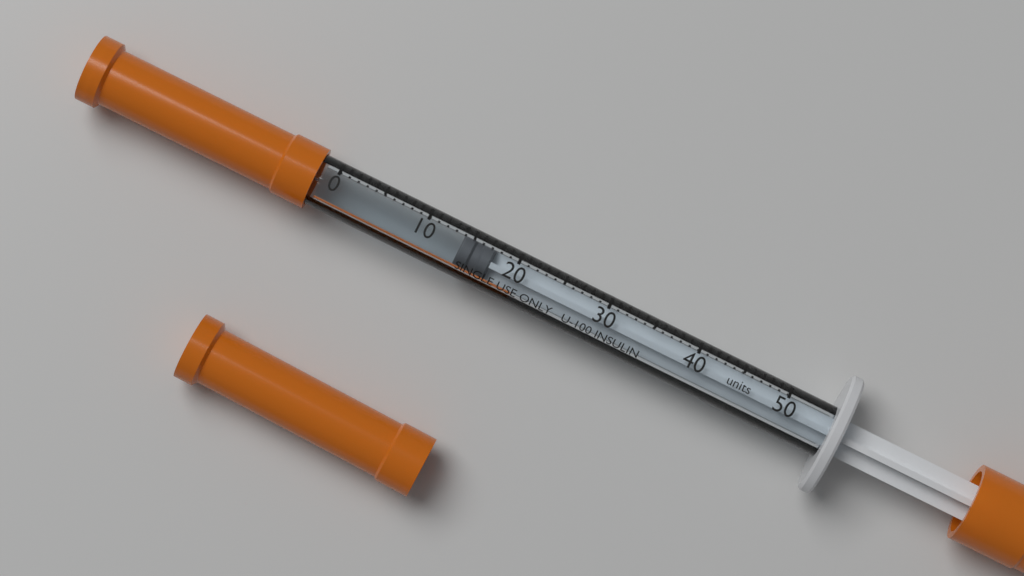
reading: 14 units
